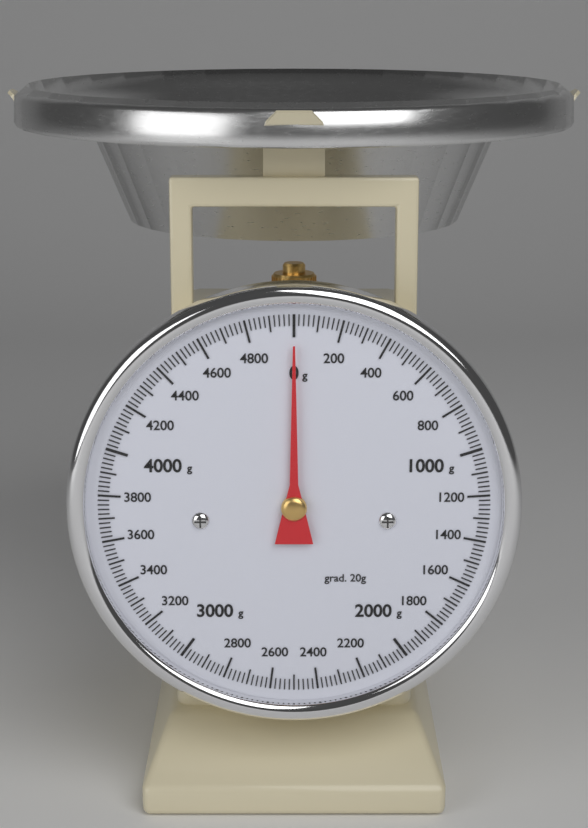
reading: 0 g
